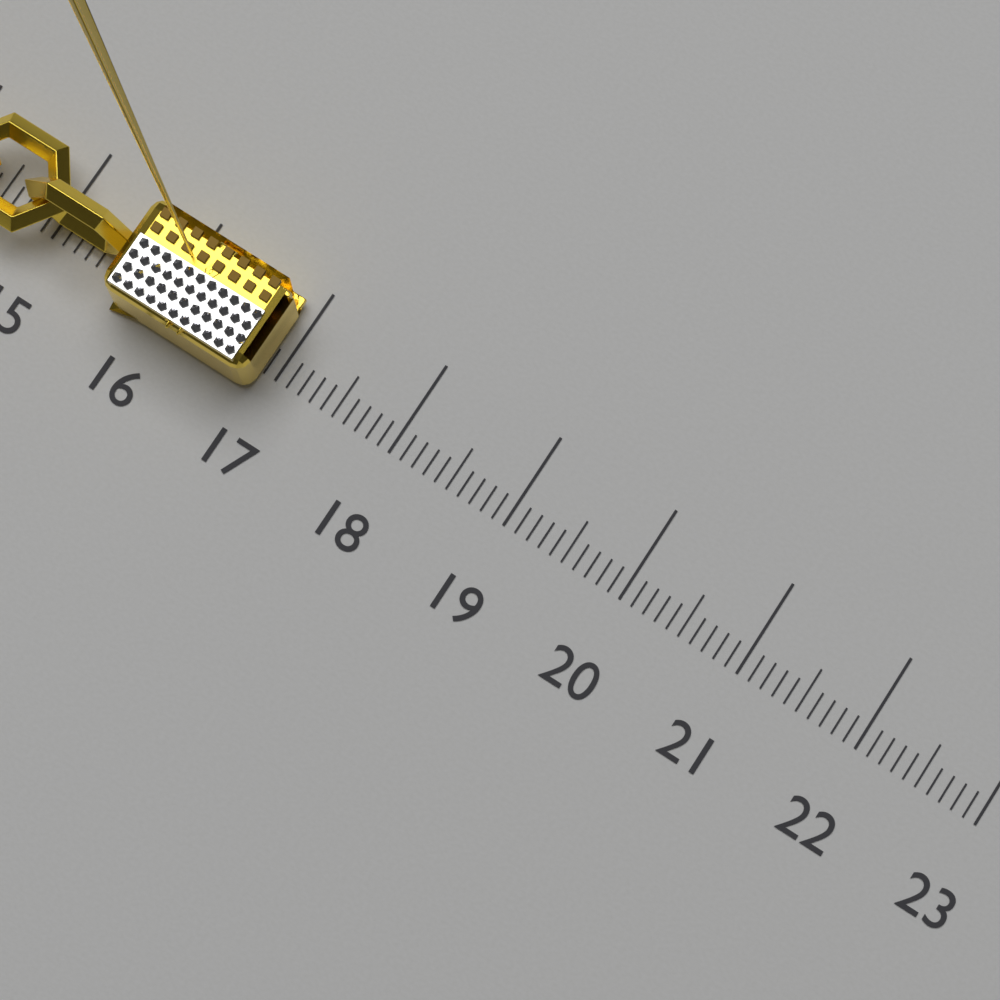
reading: 16.9 (no unit)
